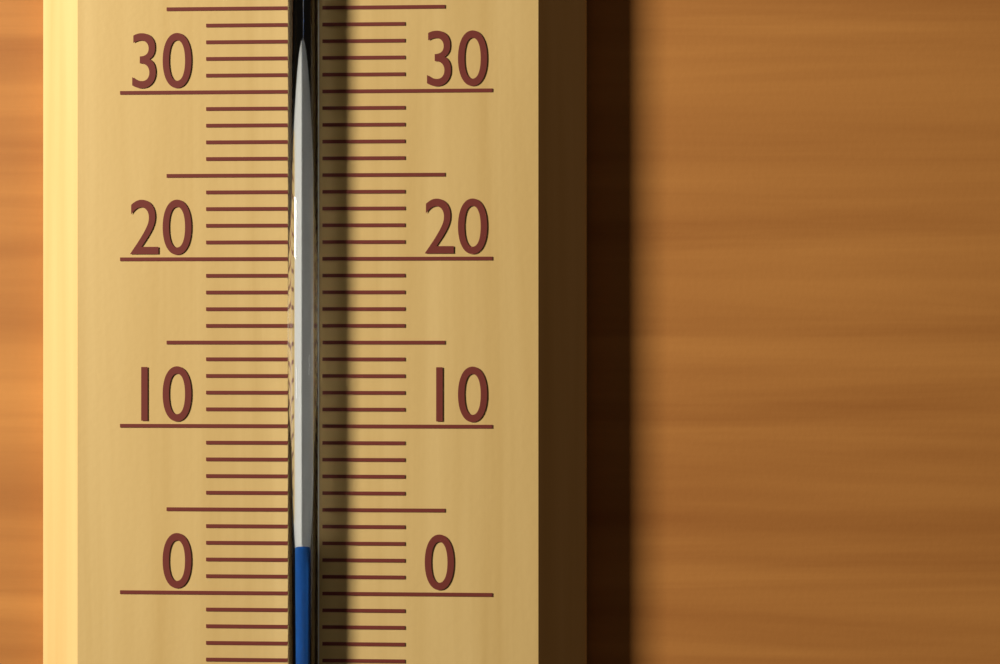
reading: 3 °C
